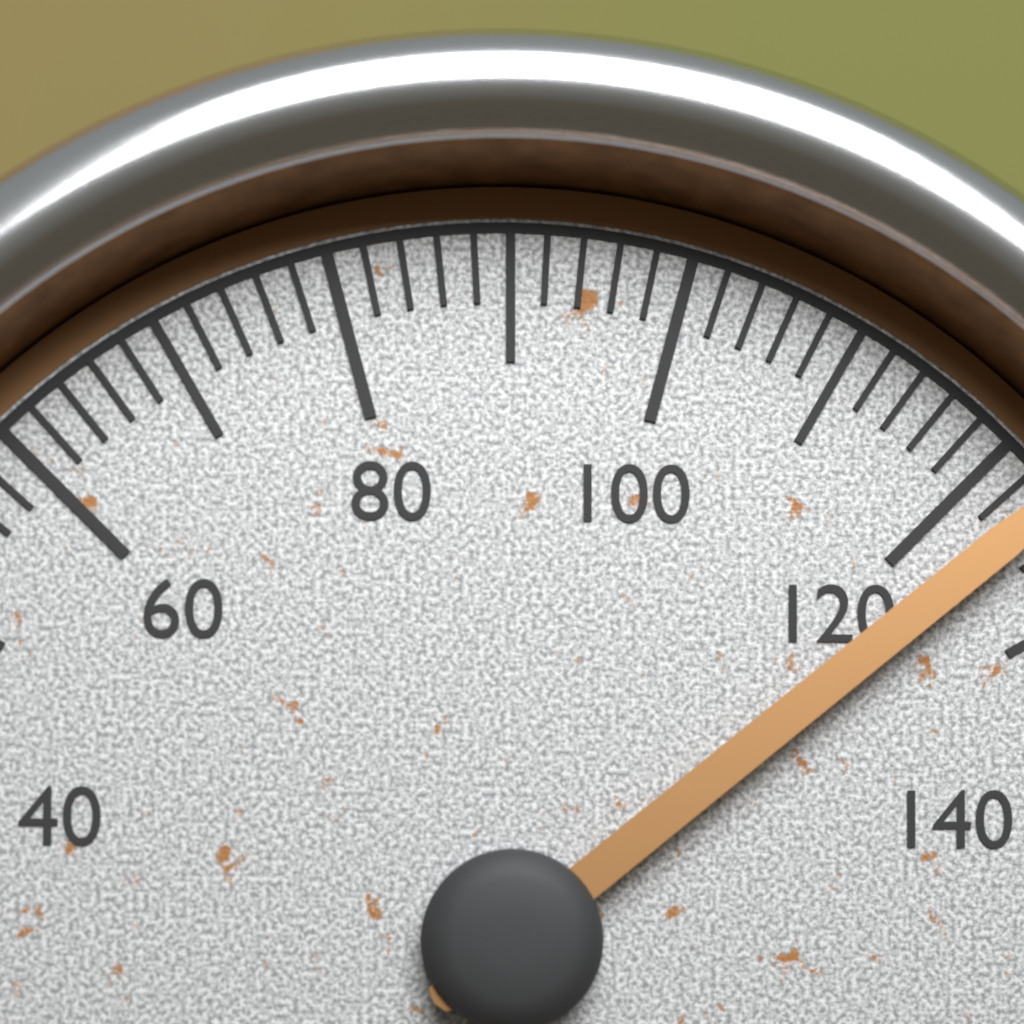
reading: 124 (no unit)
